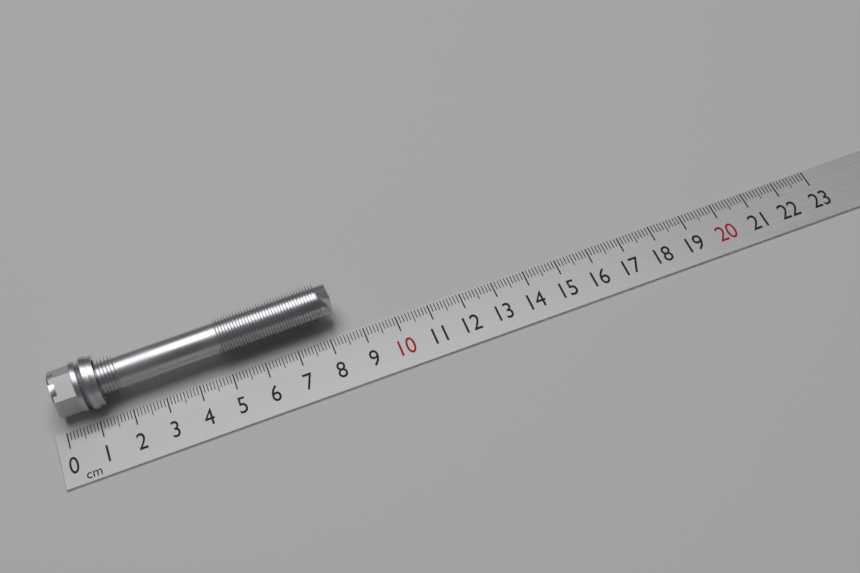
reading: 8.4 cm
